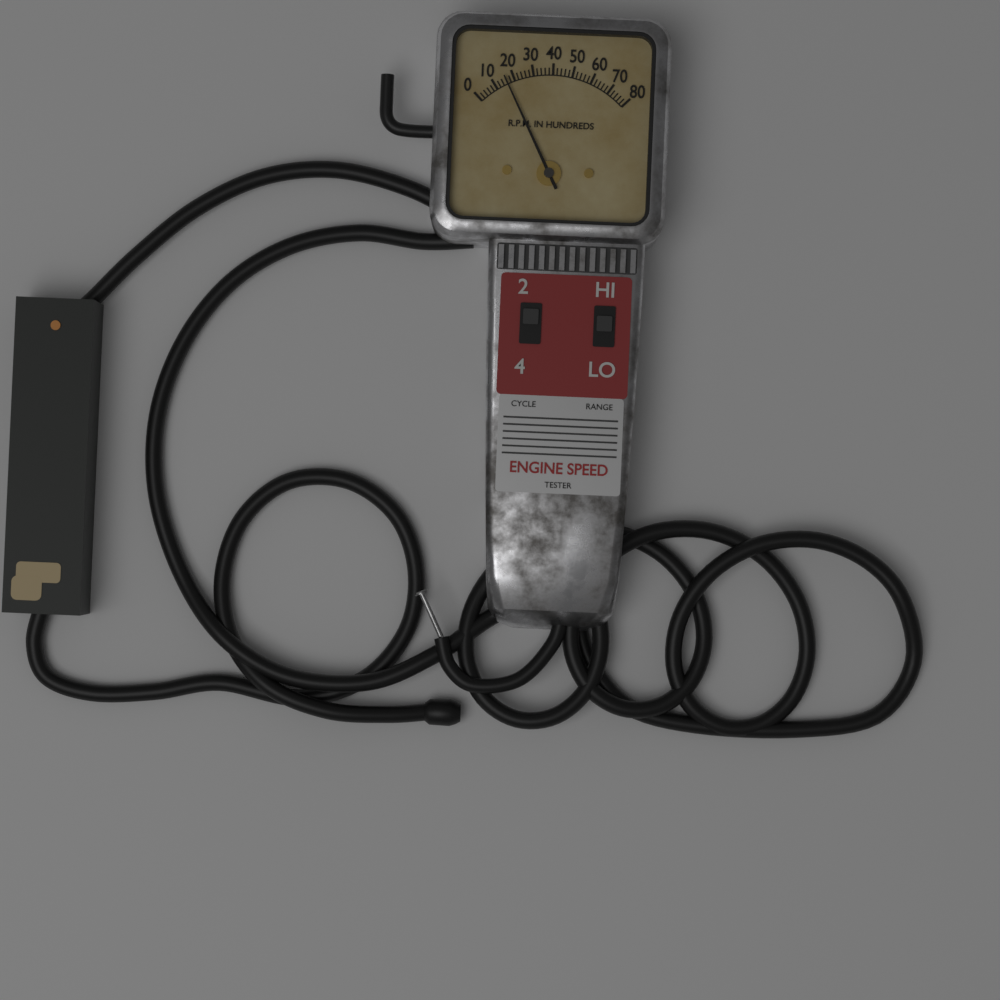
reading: 1600 RPM
